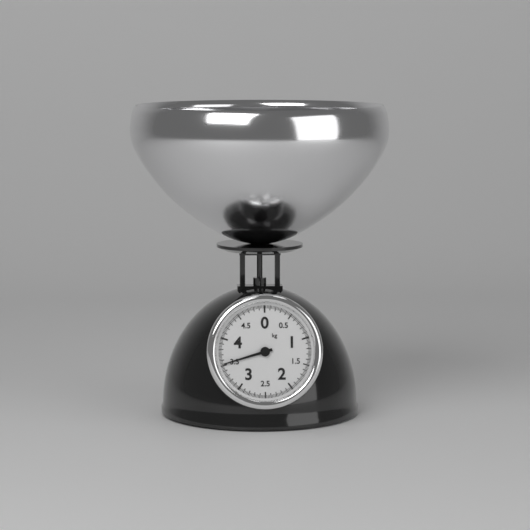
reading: 3.525 kg
